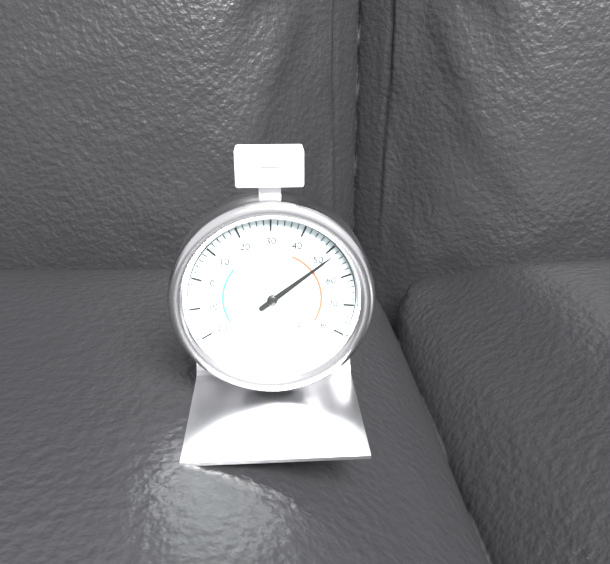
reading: 52 °F
